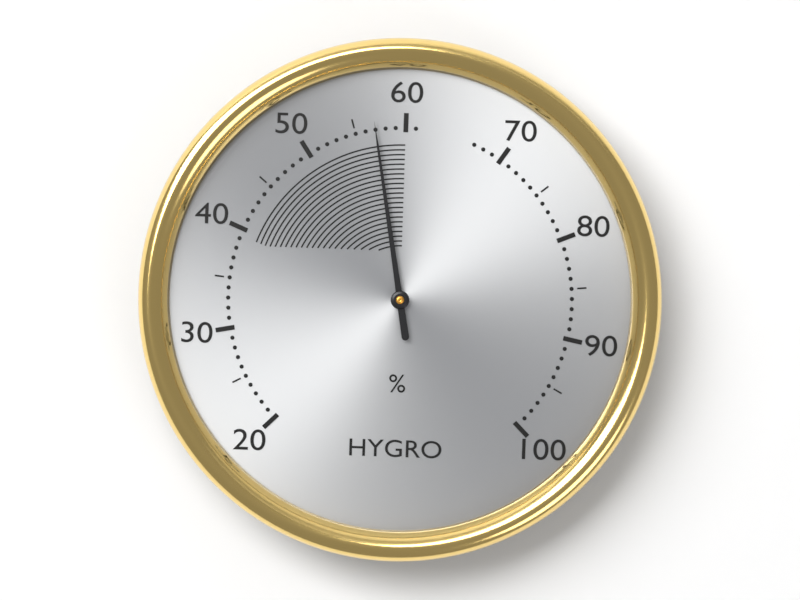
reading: 57 %
